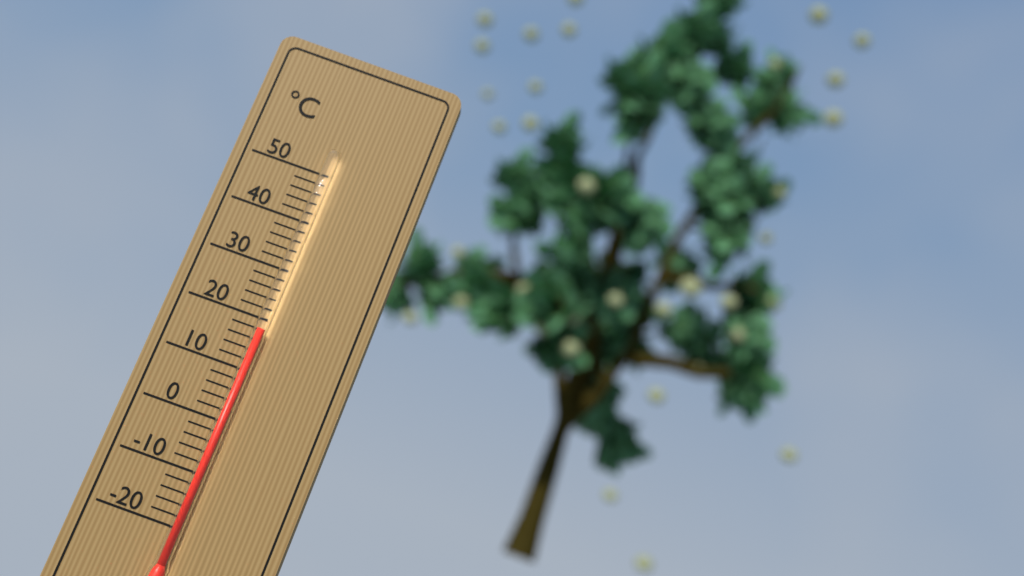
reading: 18 °C
